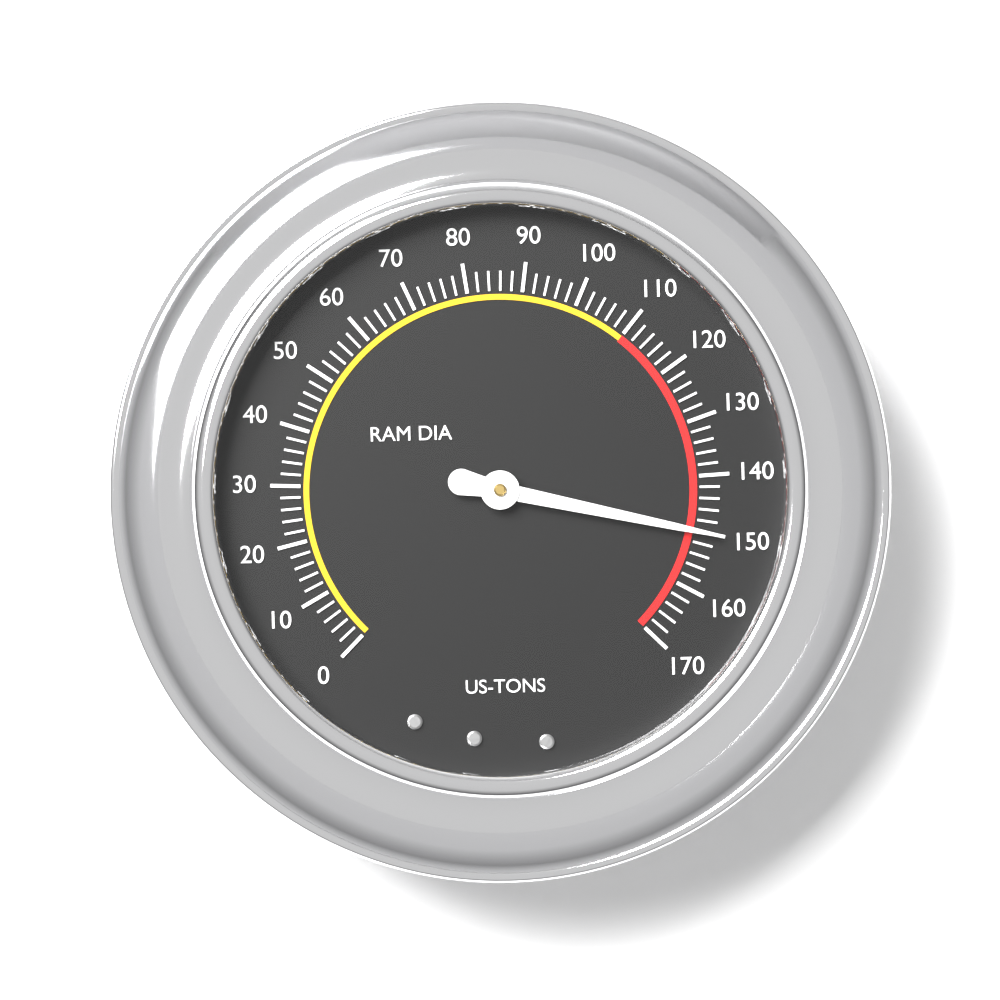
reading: 150 US-TONS
